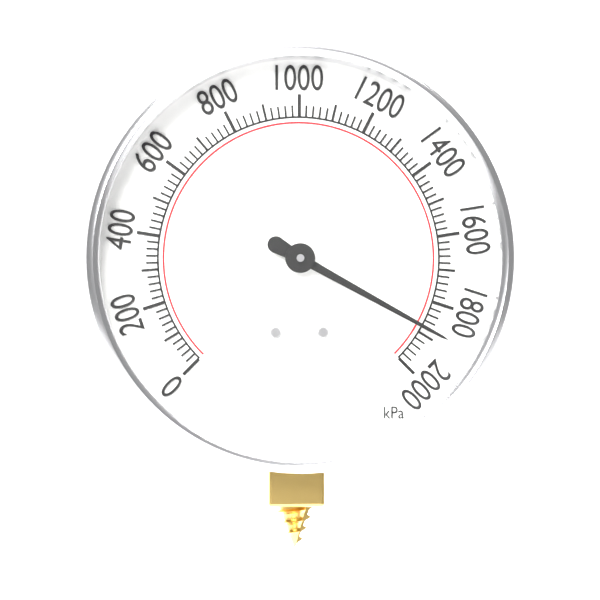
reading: 1880 kPa
